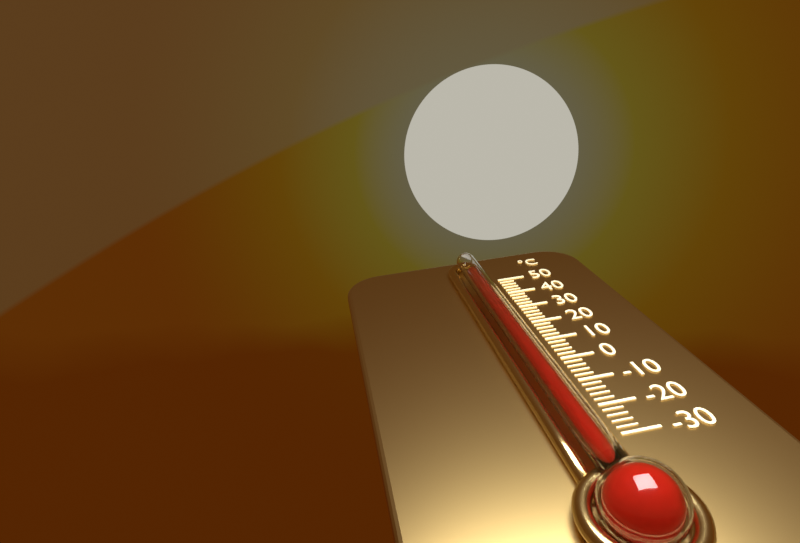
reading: 48 °C
